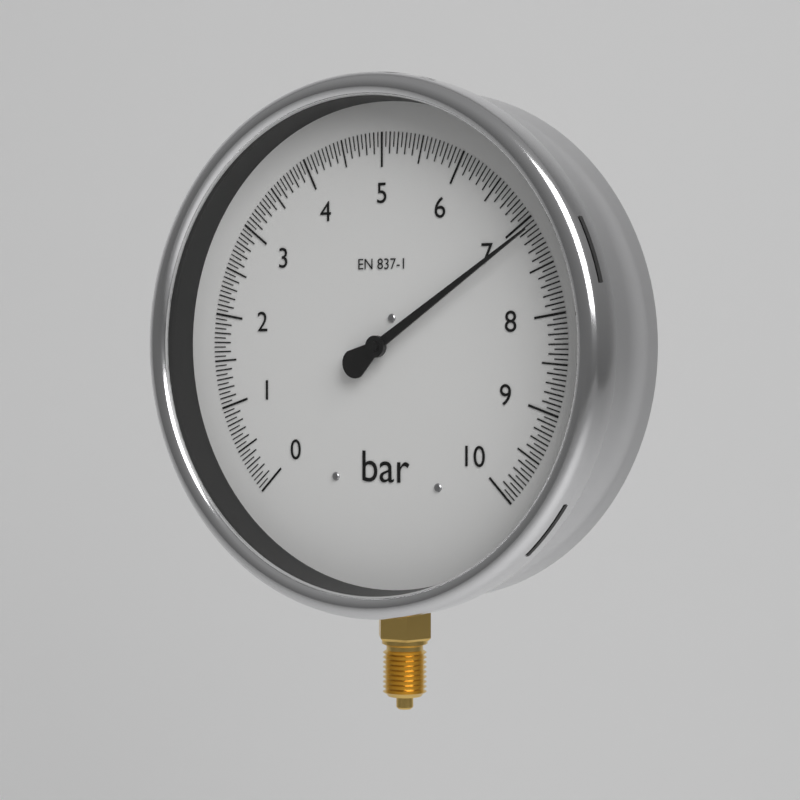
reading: 7.10 bar
